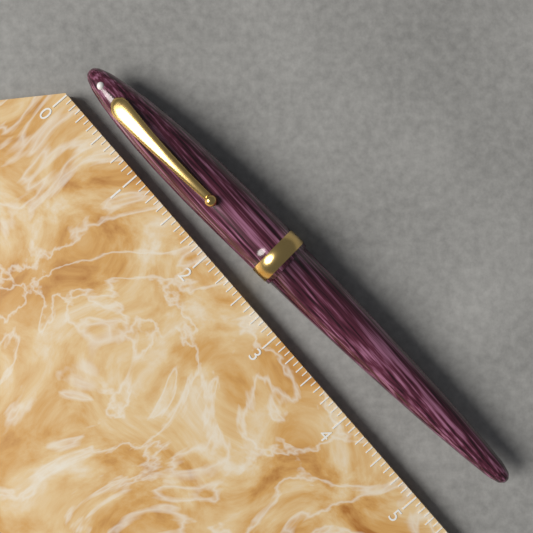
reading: 5.4000 (no unit)
